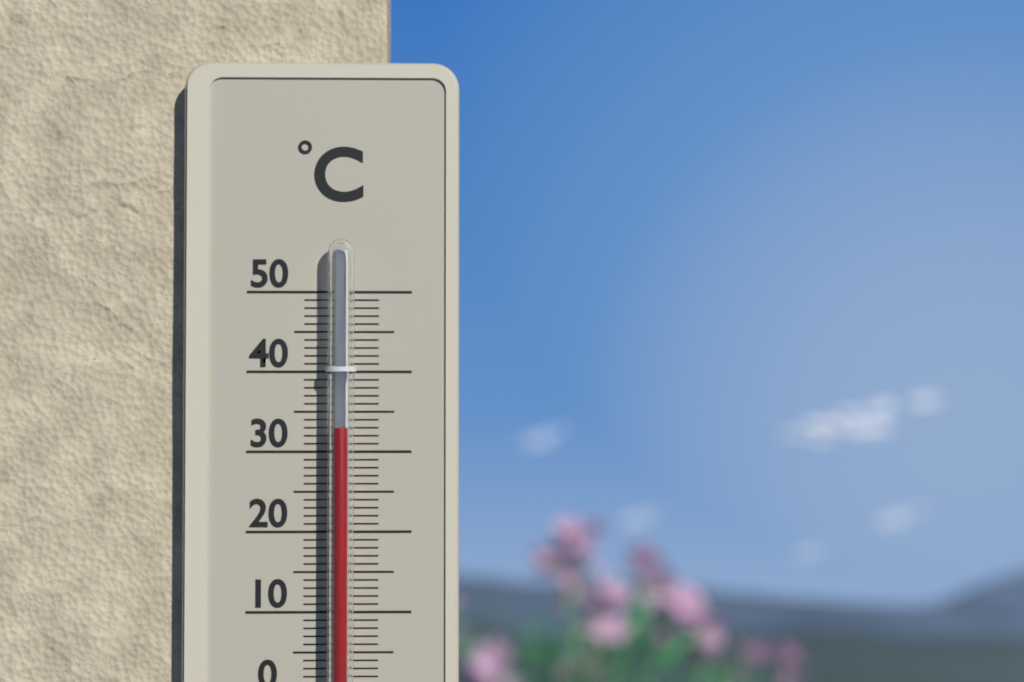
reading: 33 °C
